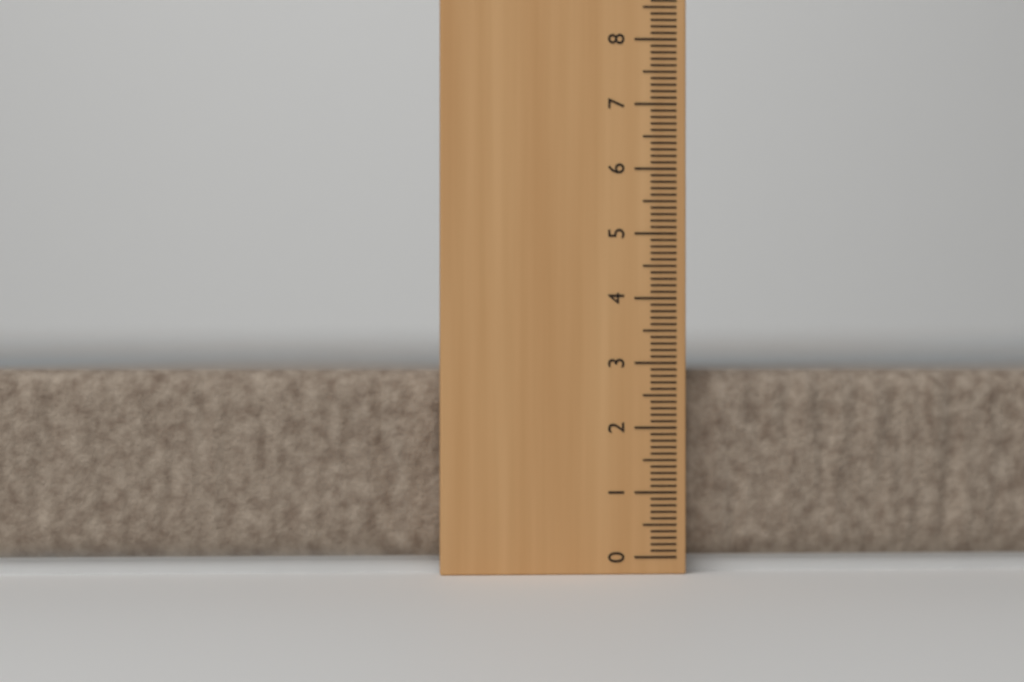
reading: 2.9 cm
